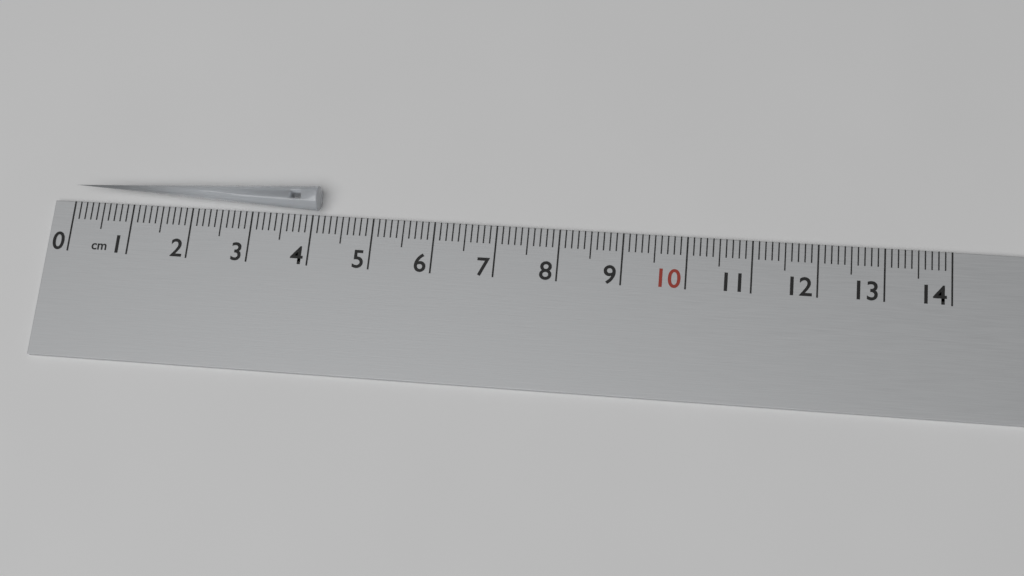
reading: 4.1 cm
